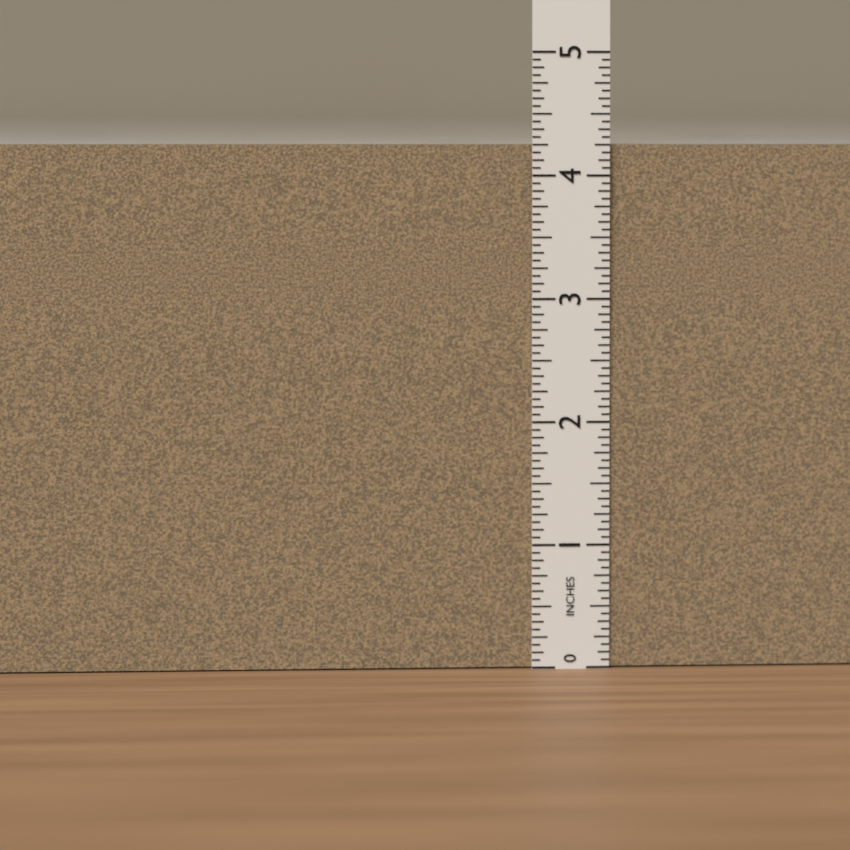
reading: 4.2500 in
